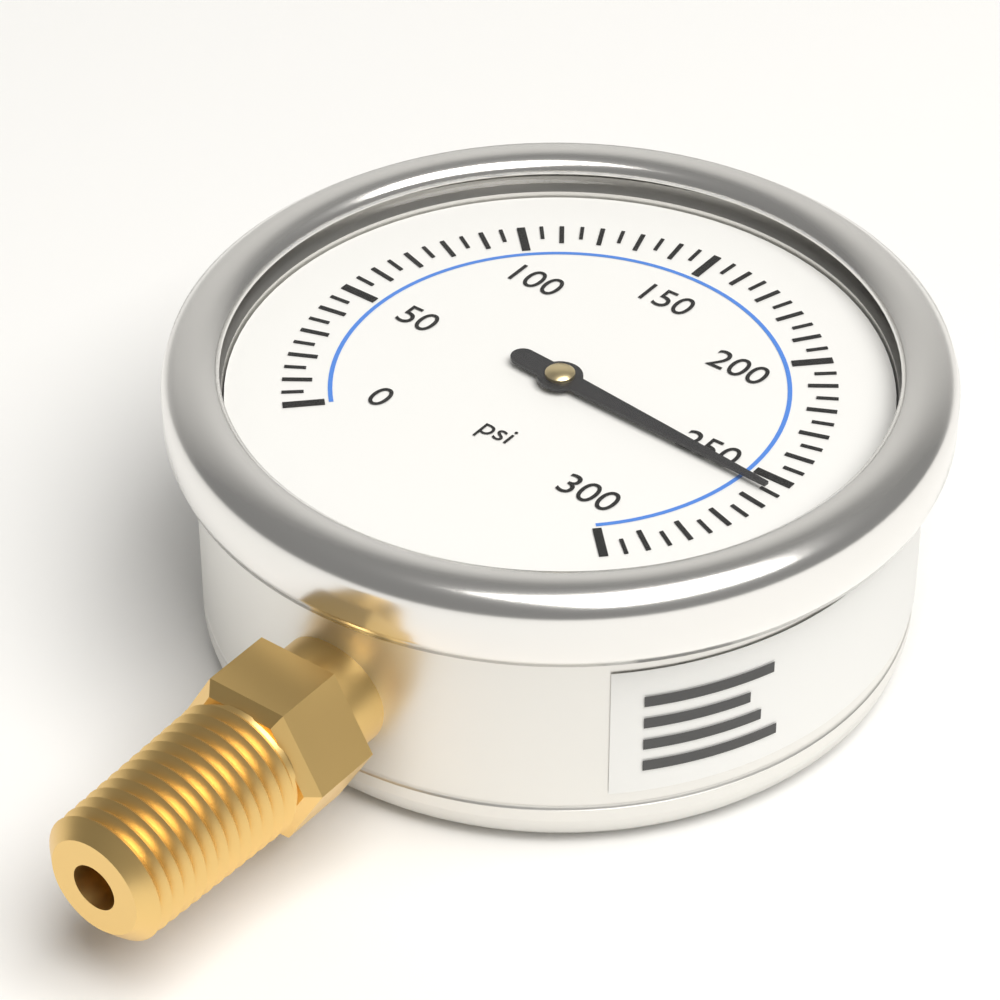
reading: 255 psi
